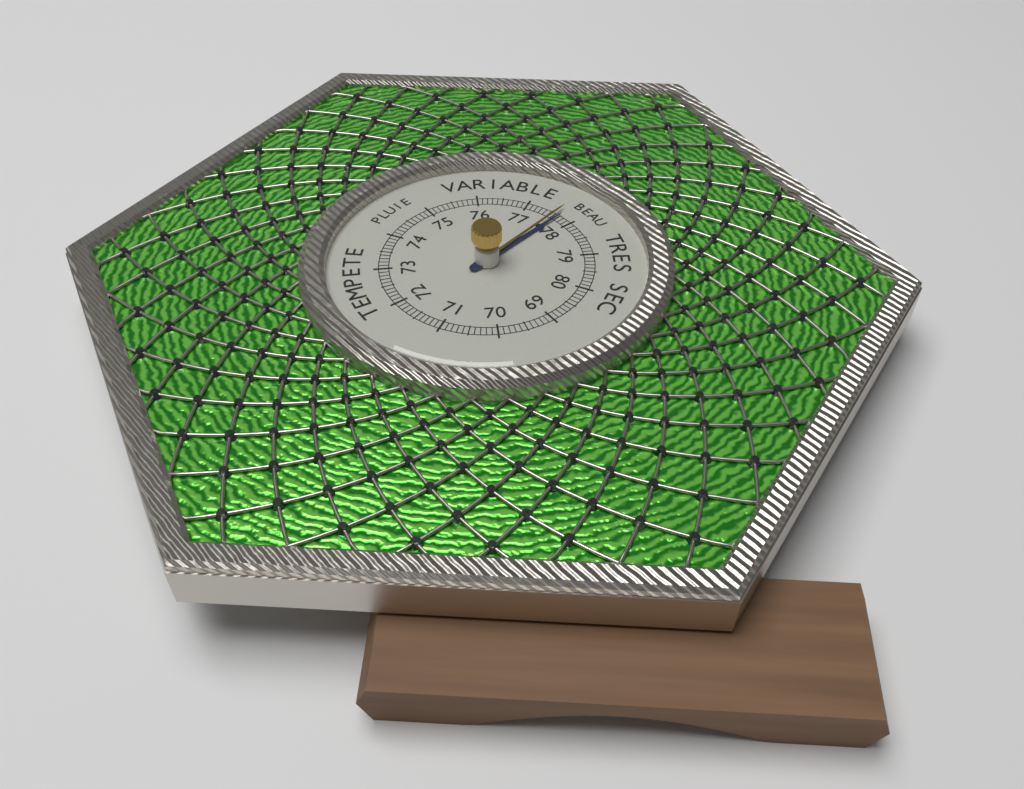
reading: 77.7 (no unit)
